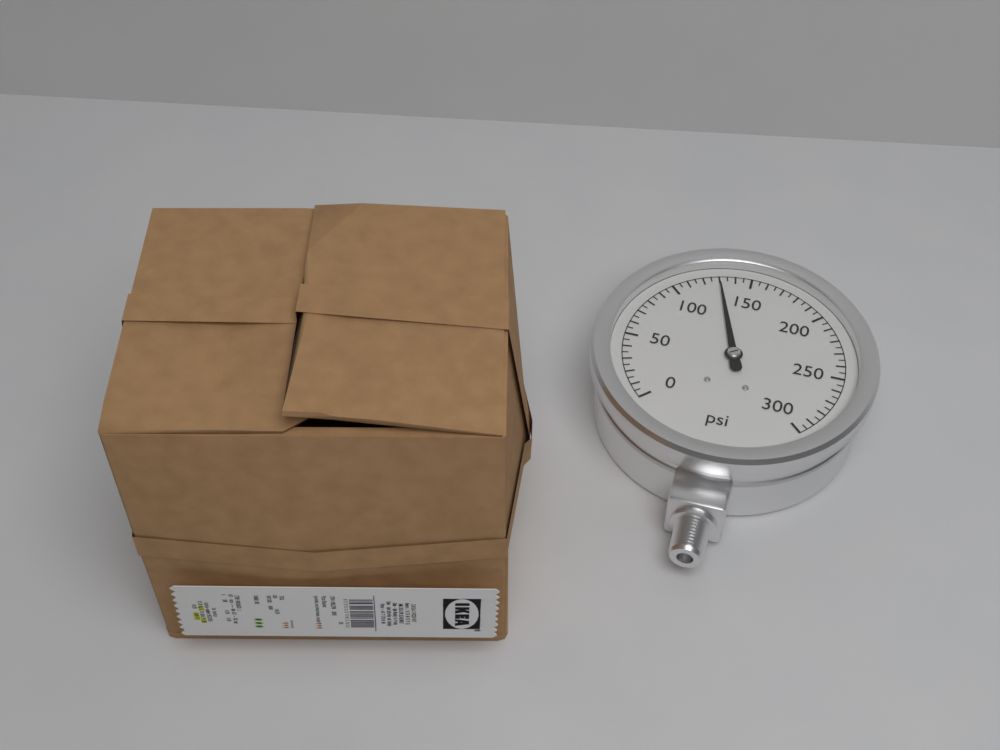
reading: 130 psi
